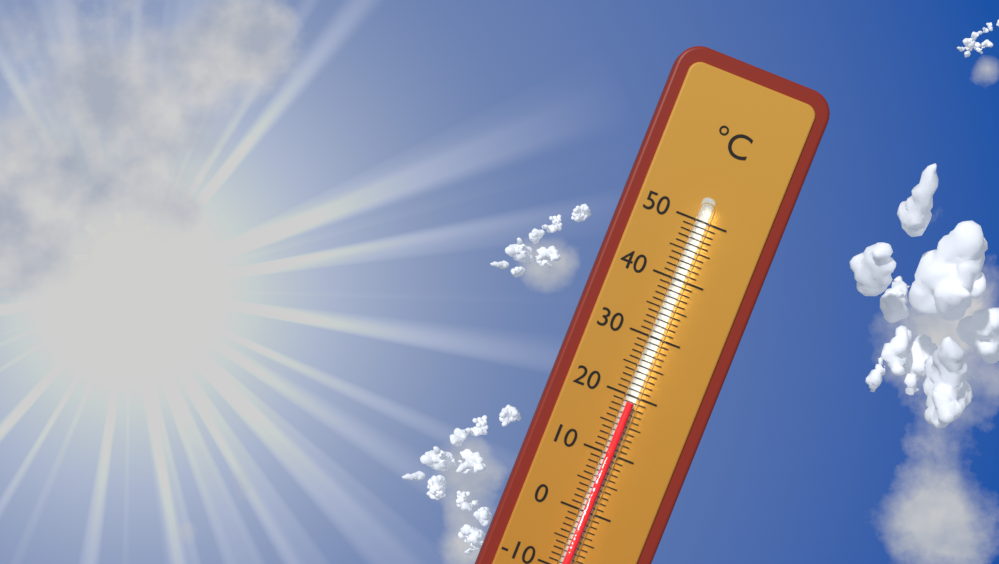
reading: 19 °C
